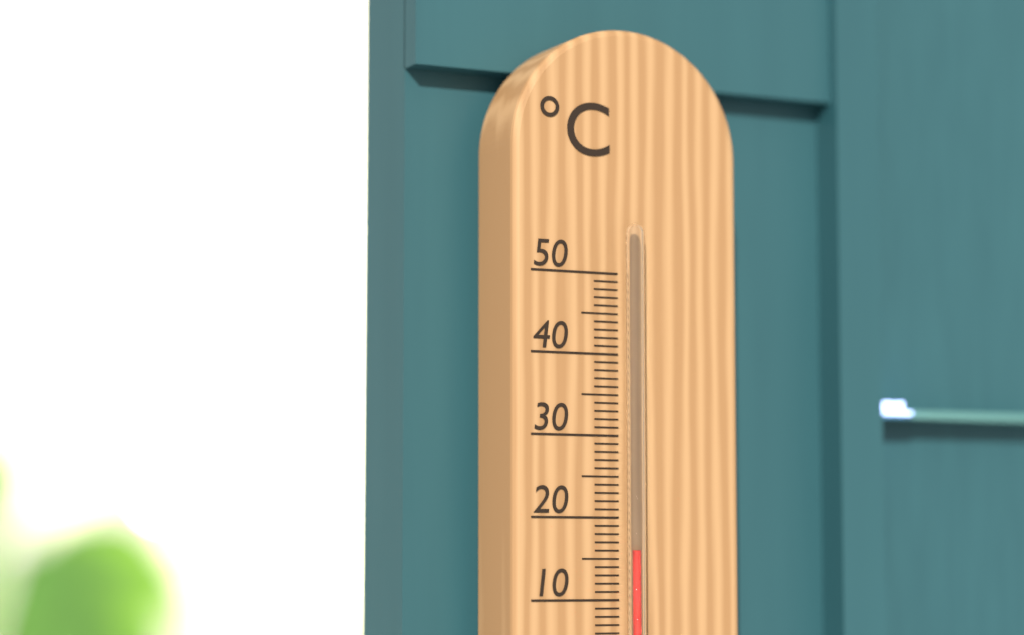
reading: 16 °C
